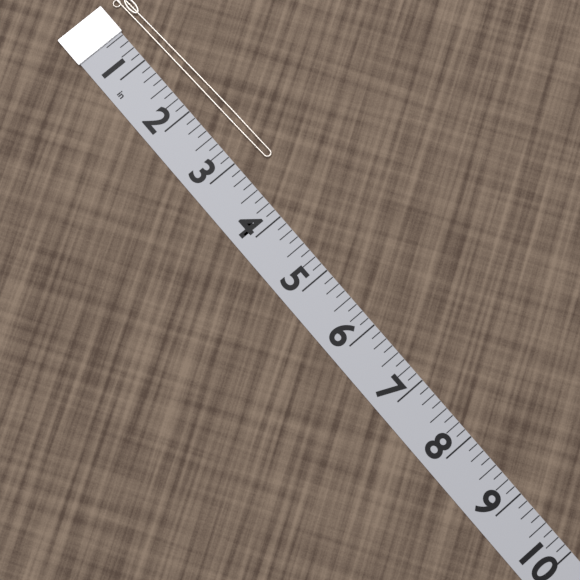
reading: 3.250 in
